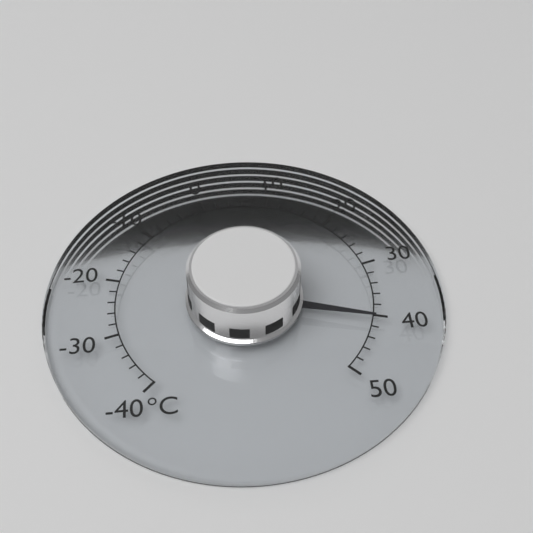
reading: 40 °C
